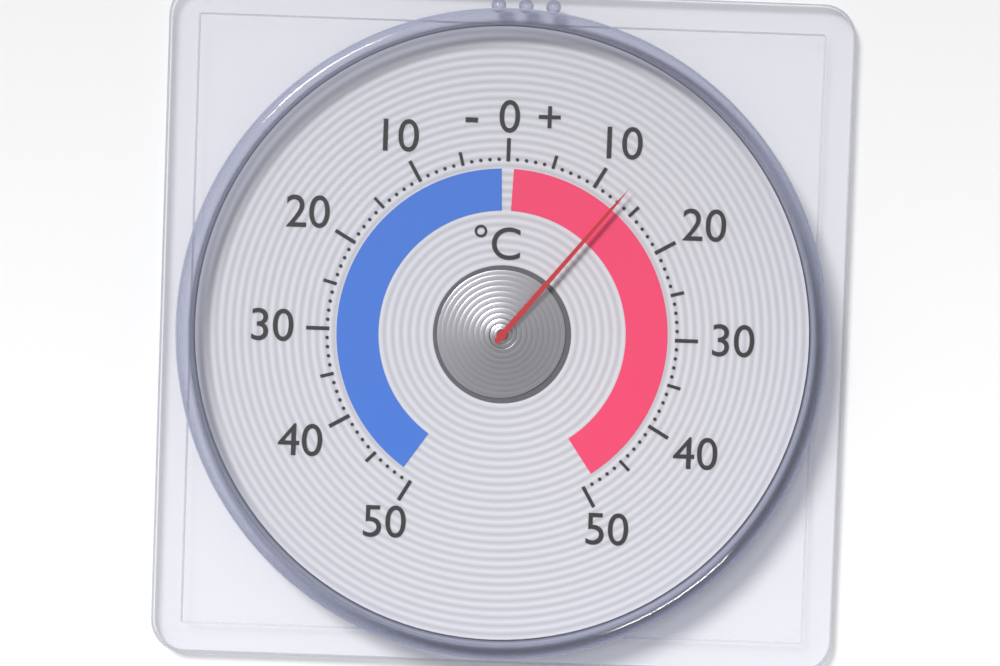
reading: 13 °C
